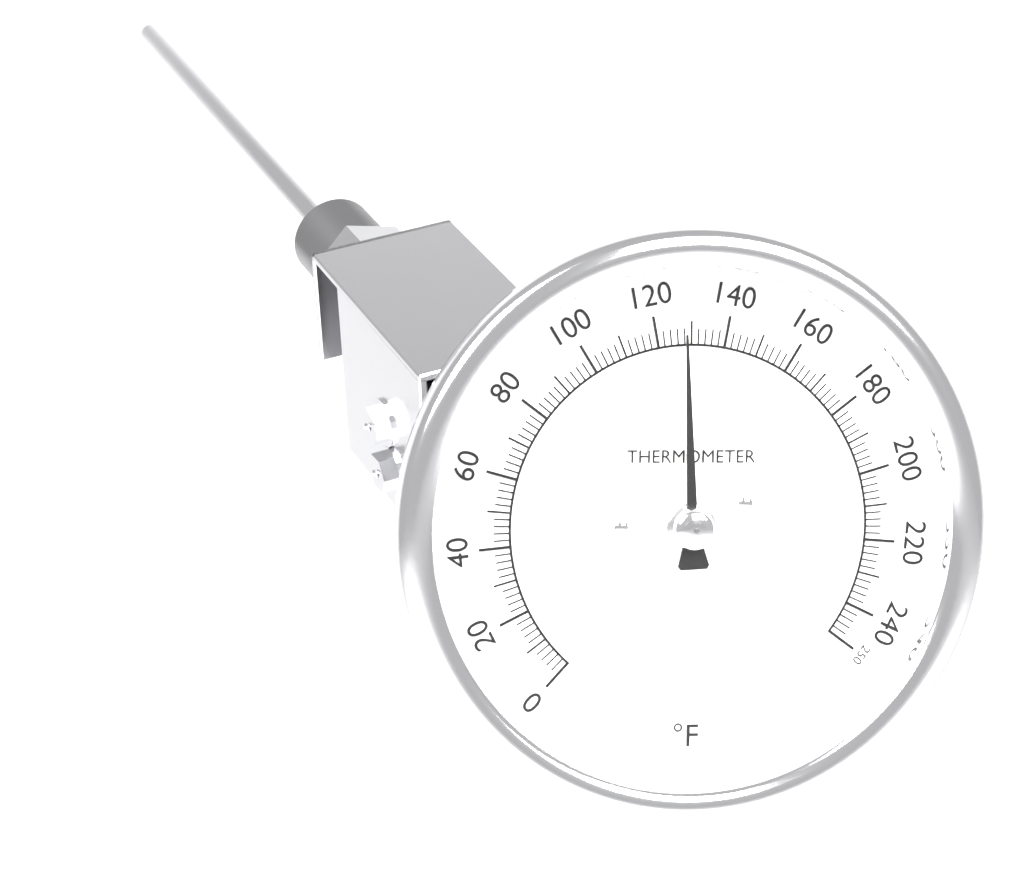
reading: 128 °F
